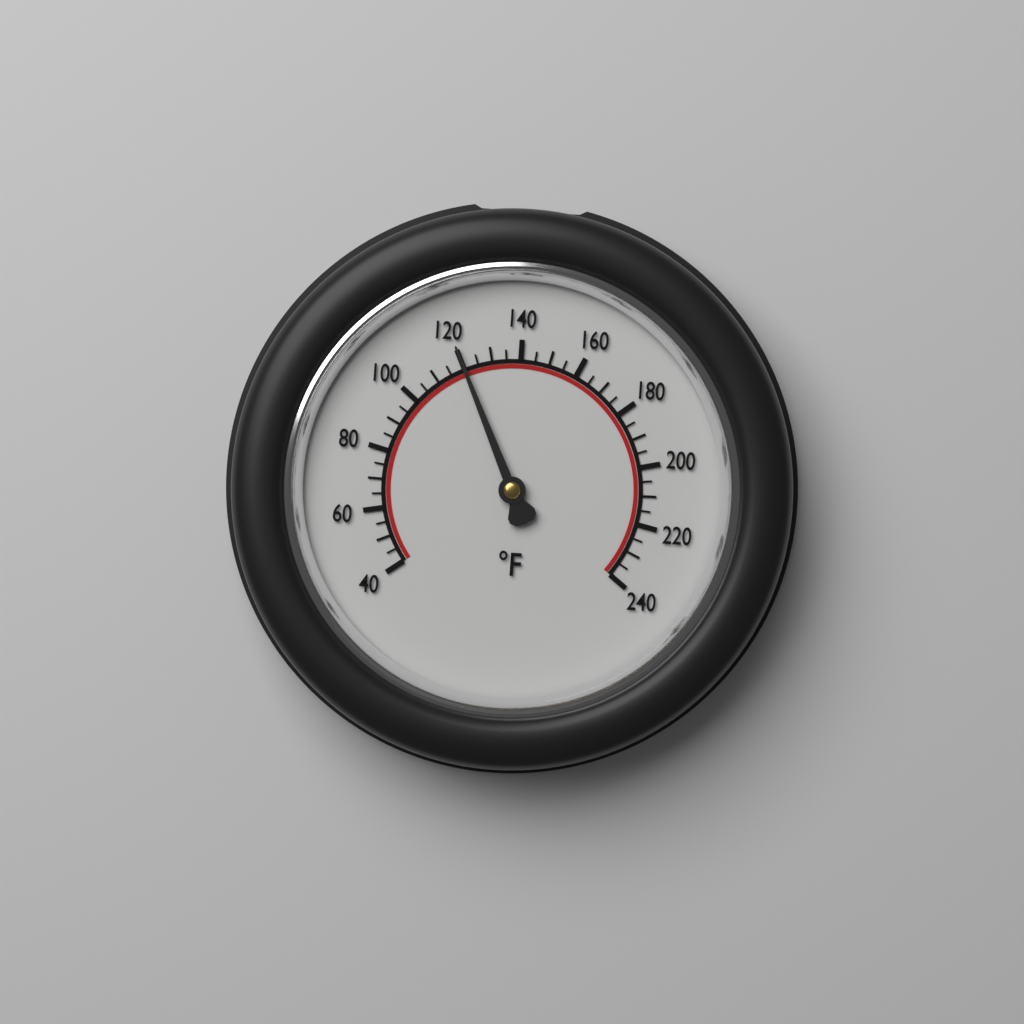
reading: 120 °F
